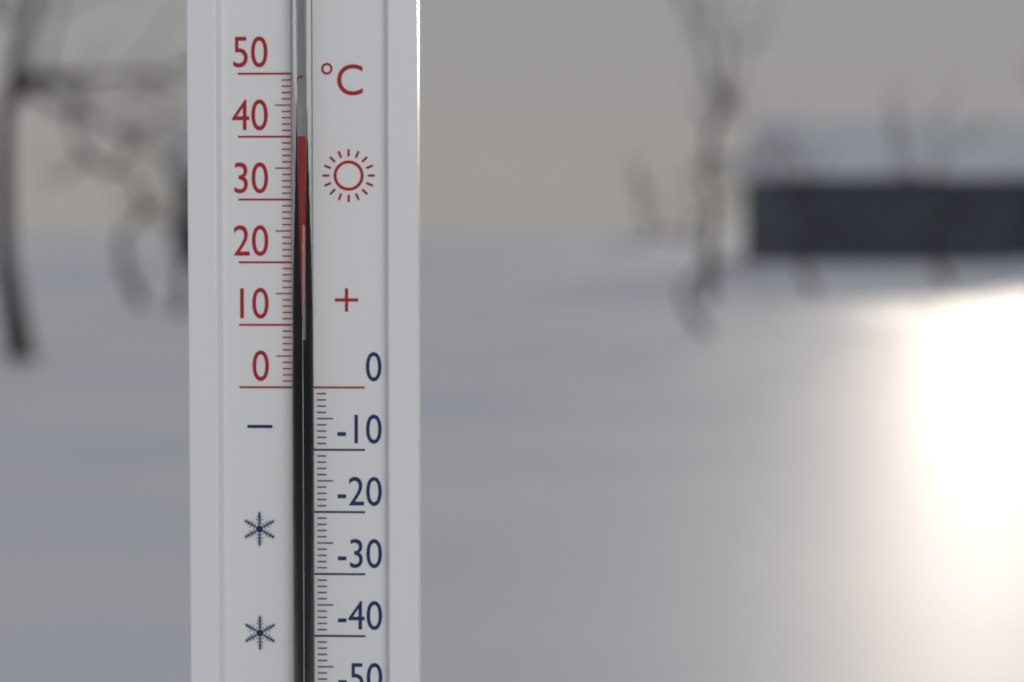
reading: 40 °C
